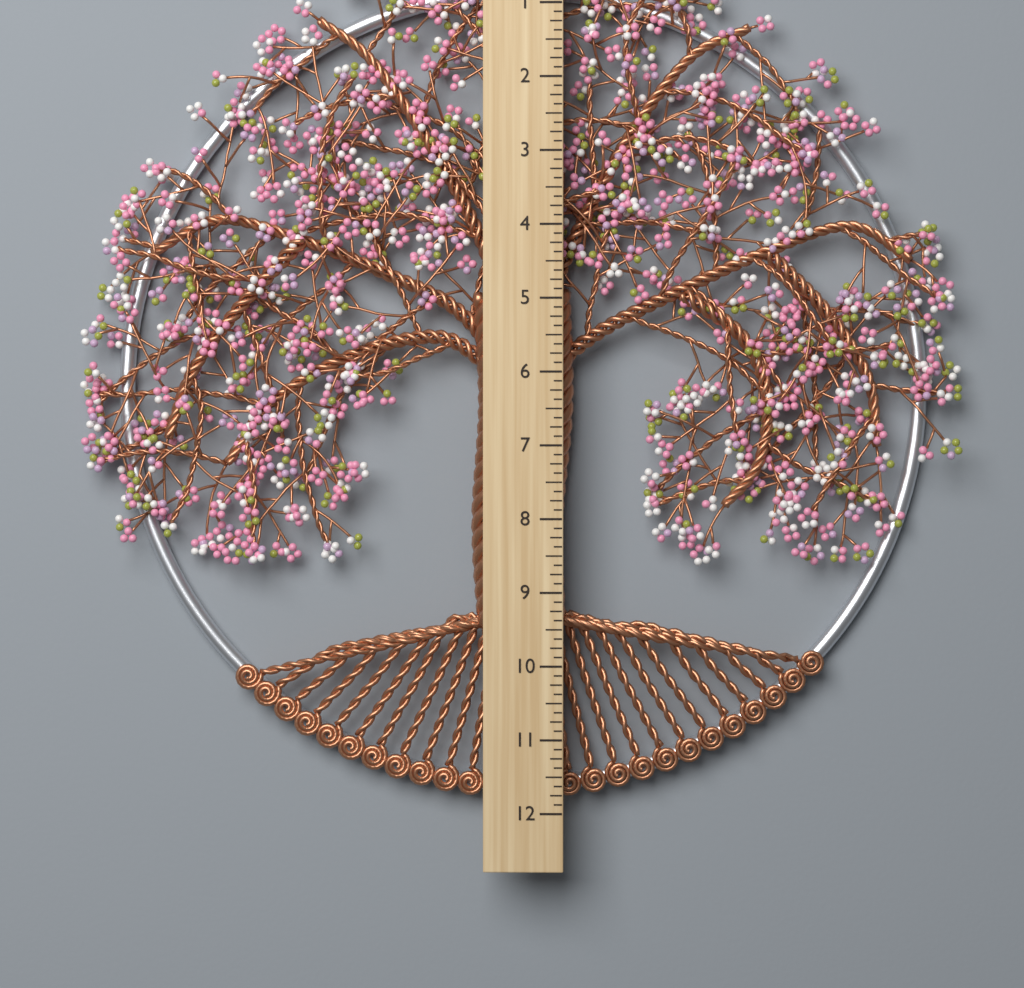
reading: 11.875 (no unit)
